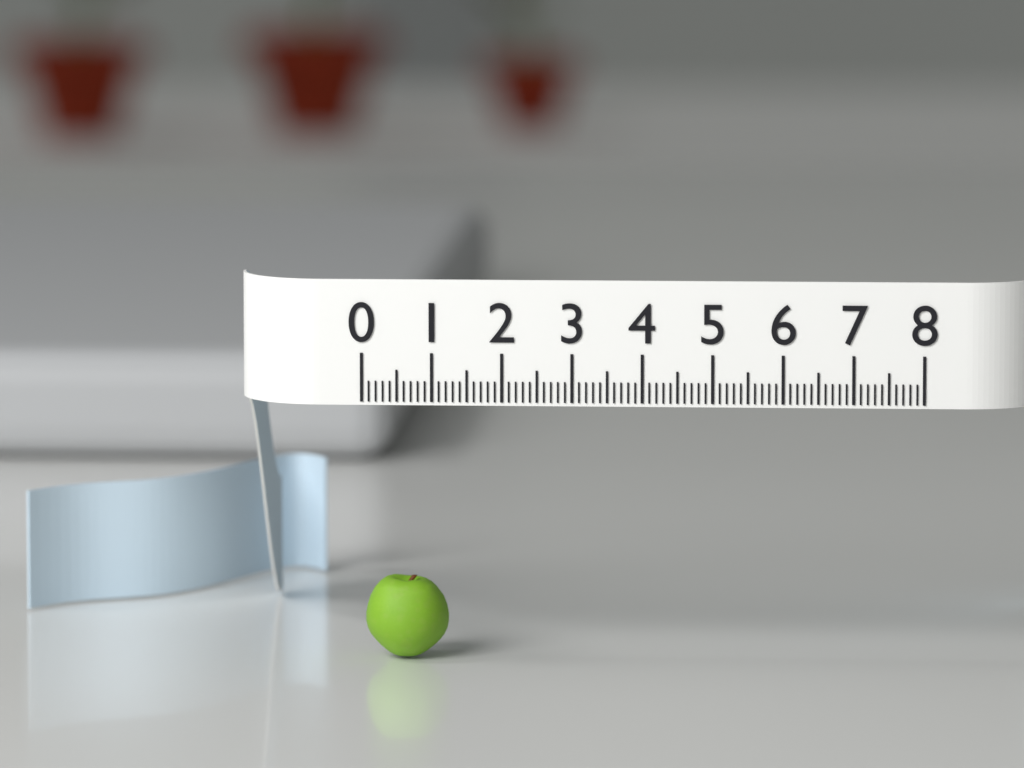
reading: 1.2 (no unit)
